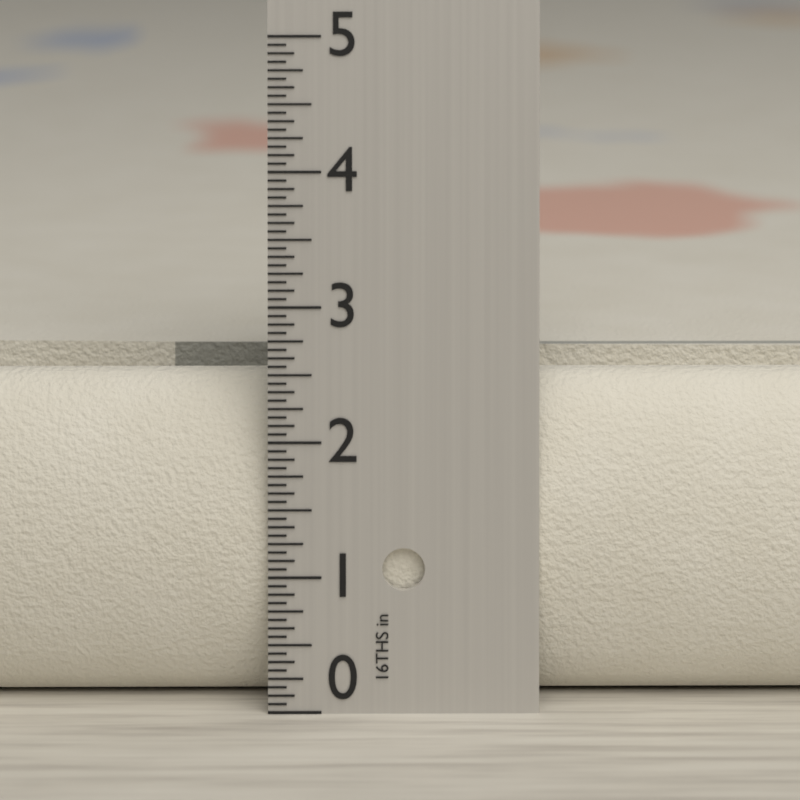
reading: 2.4375 in
